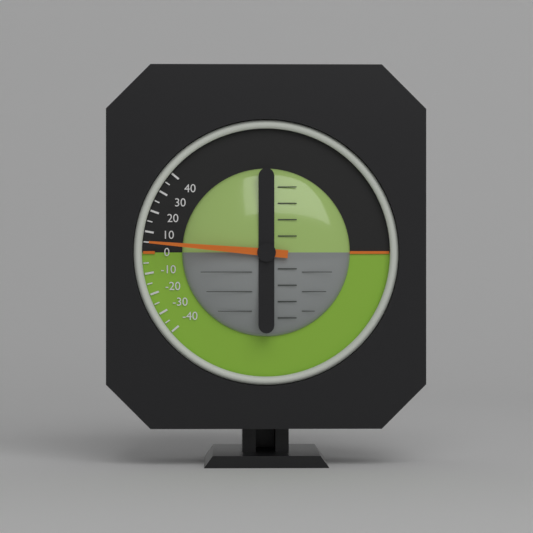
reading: 5 (no unit)
